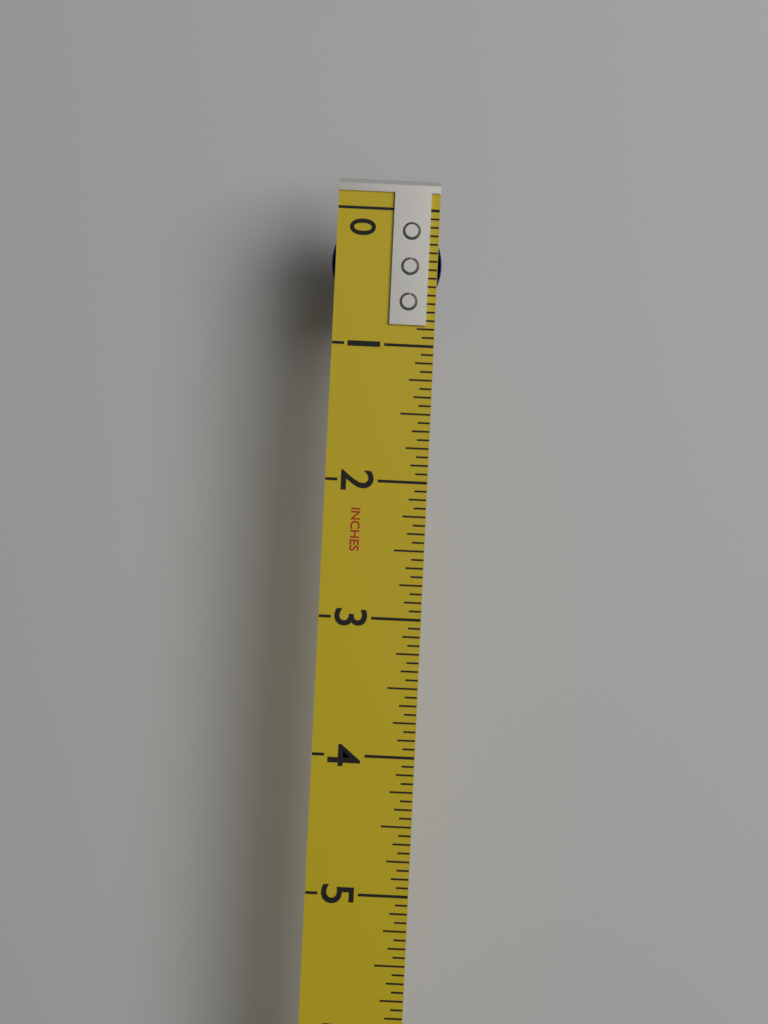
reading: 0.8125 in
